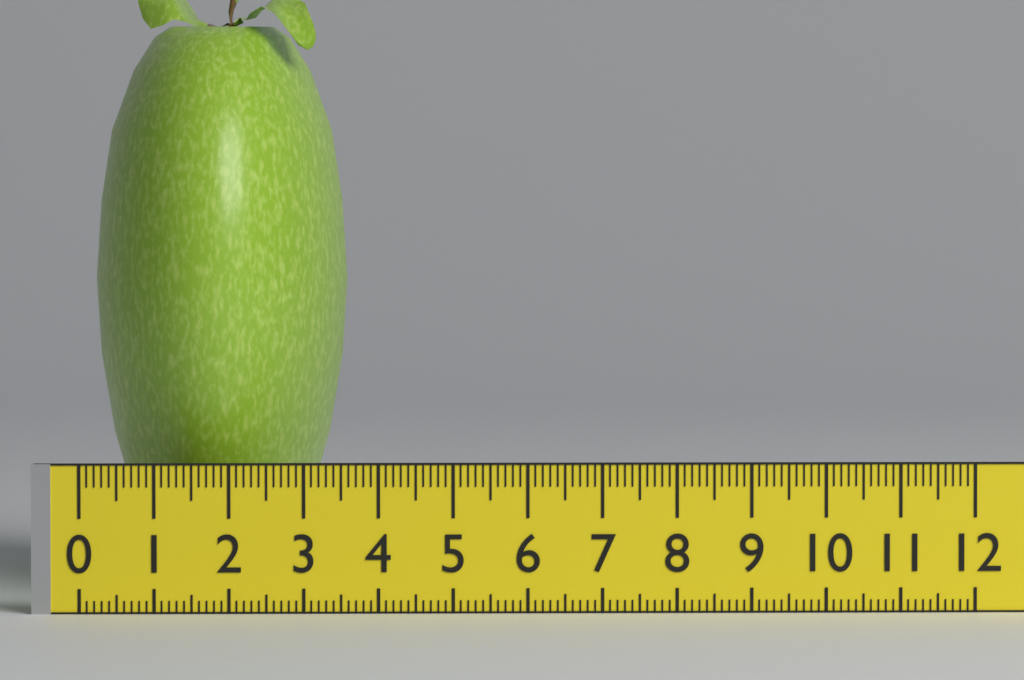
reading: 3.5 (no unit)
